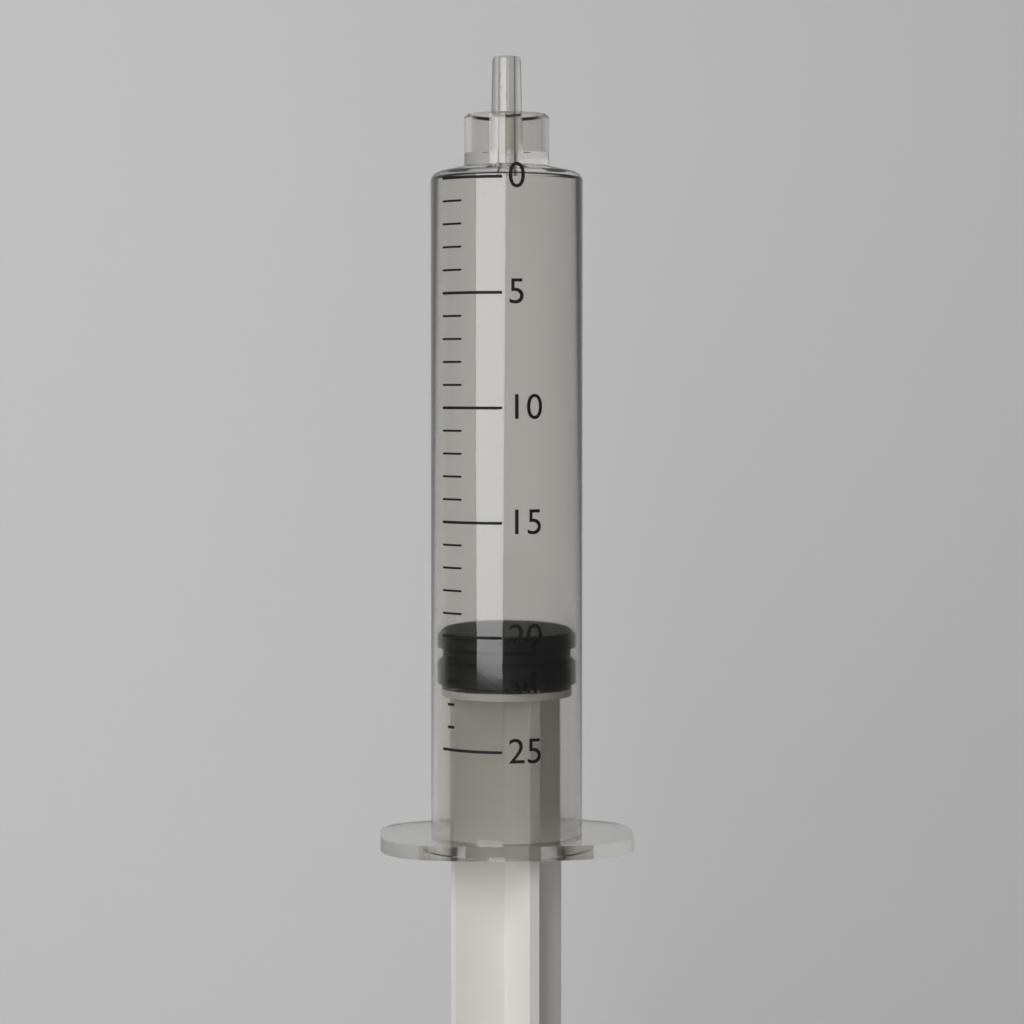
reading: 20 ml
